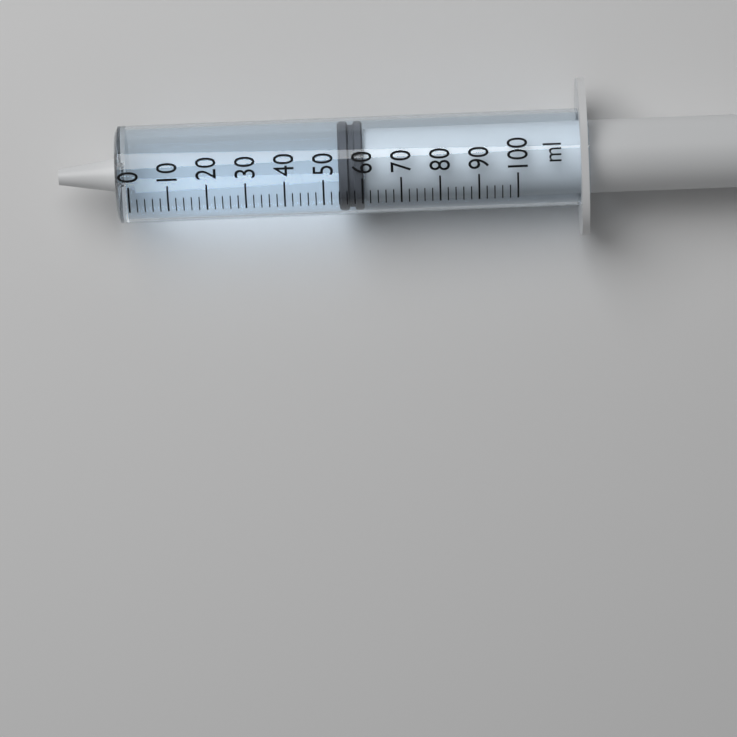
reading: 54 ml
